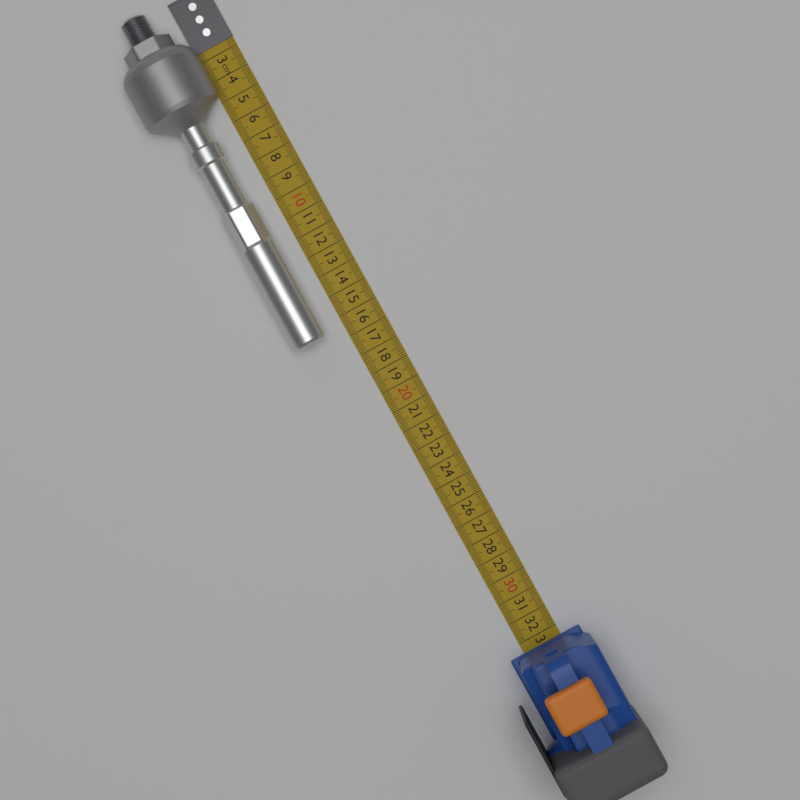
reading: 16.5 cm
